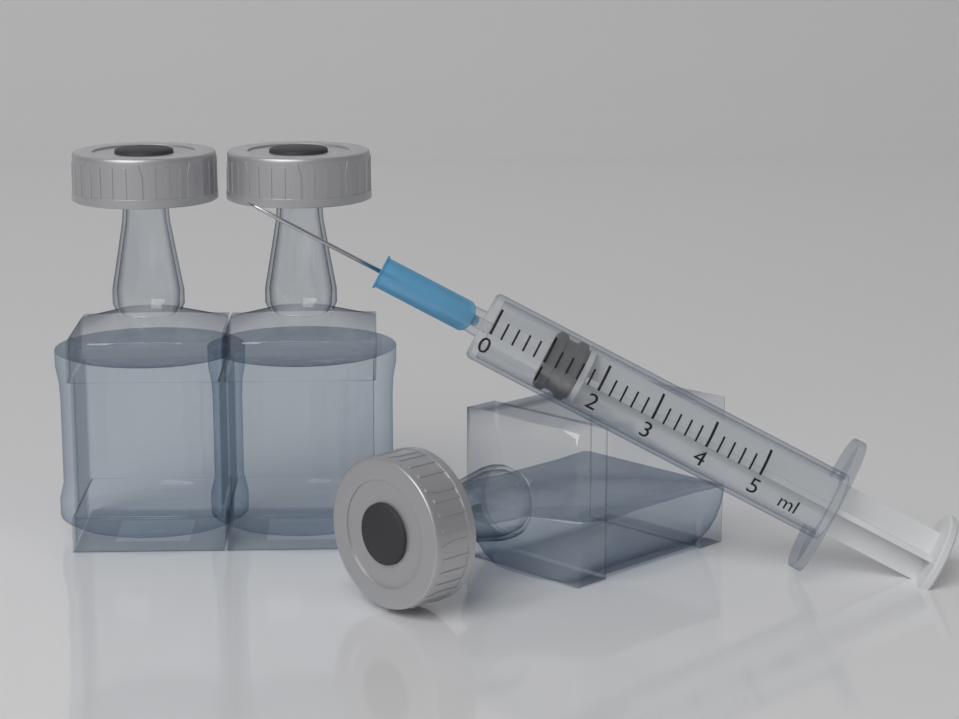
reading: 1.0 ml
